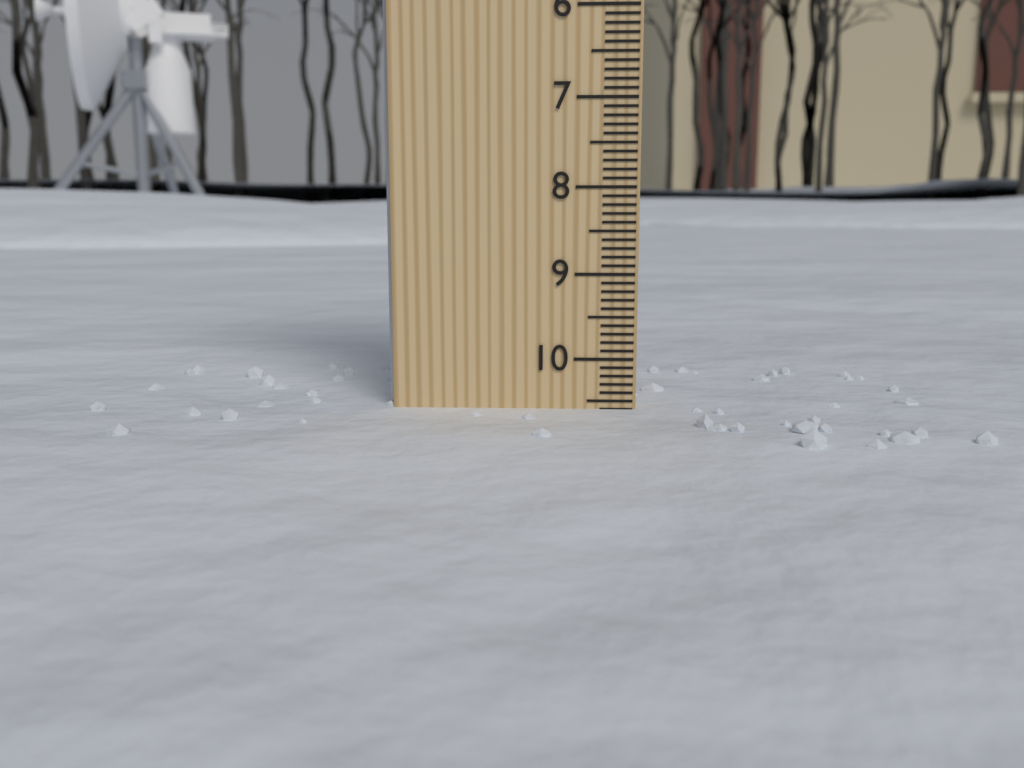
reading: 10.6 (no unit)
